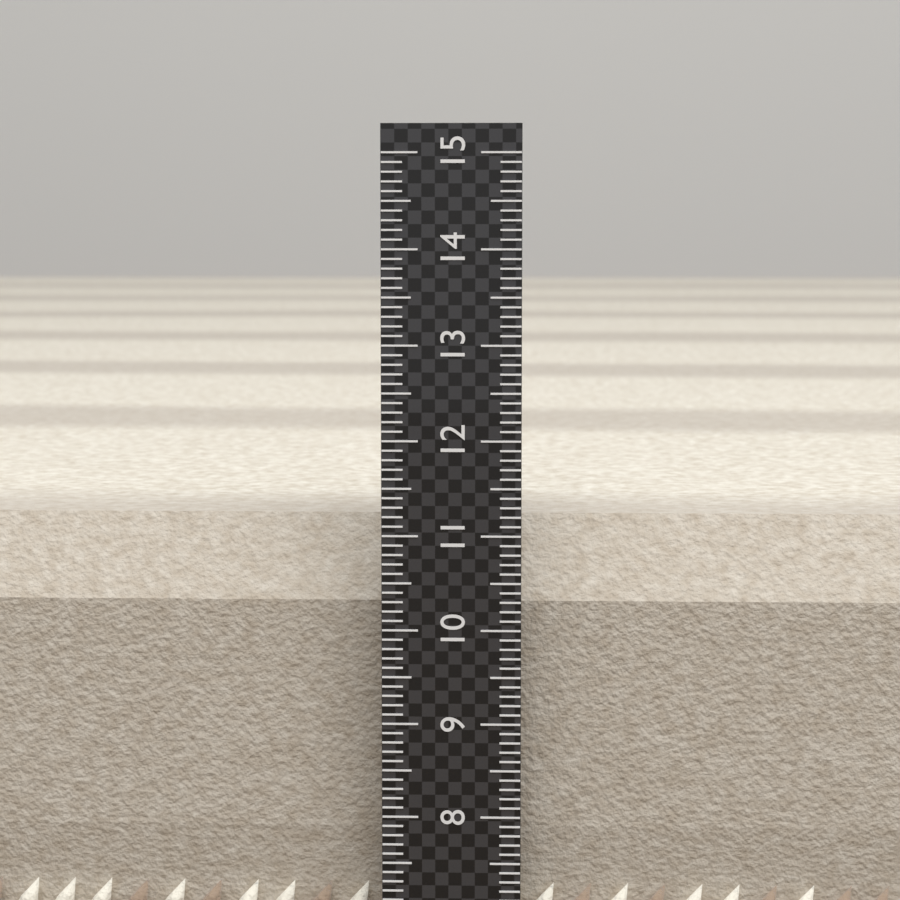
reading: 11.1 (no unit)
